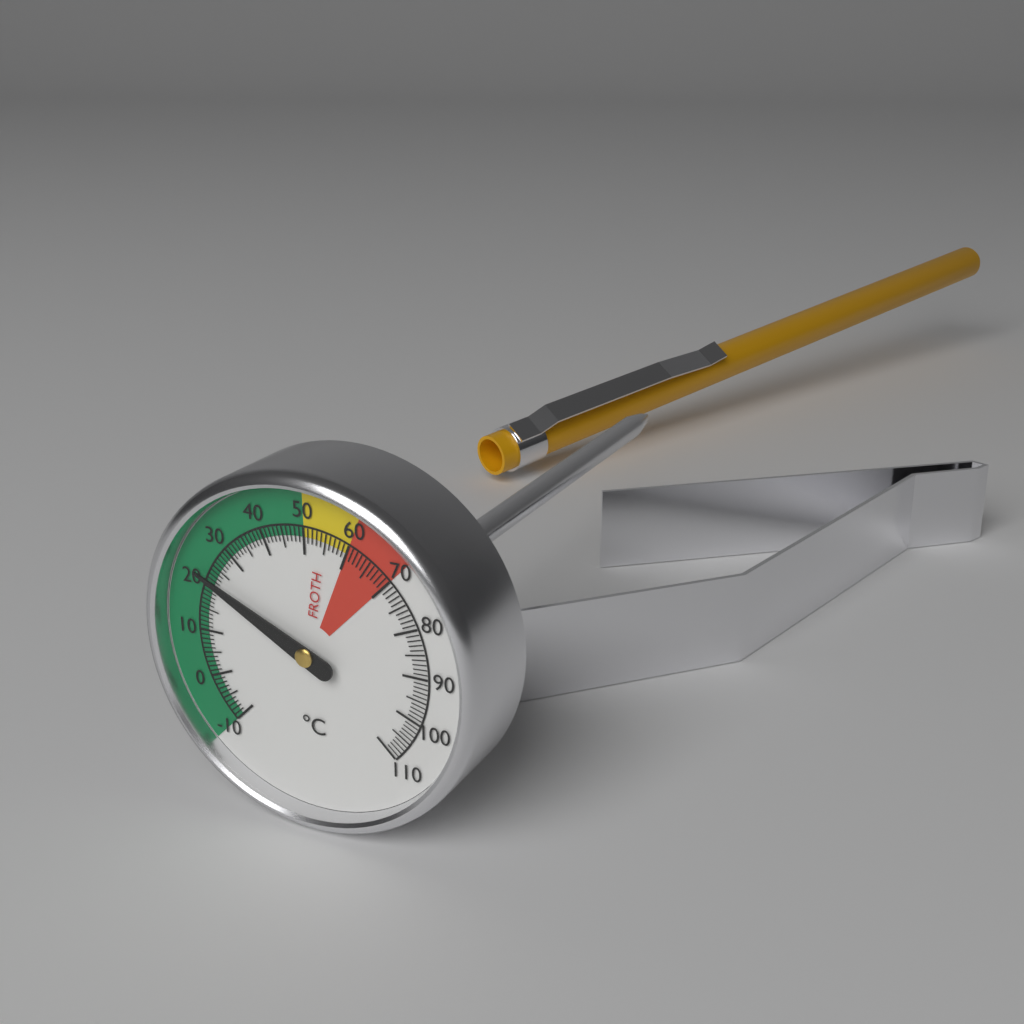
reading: 22 °C
